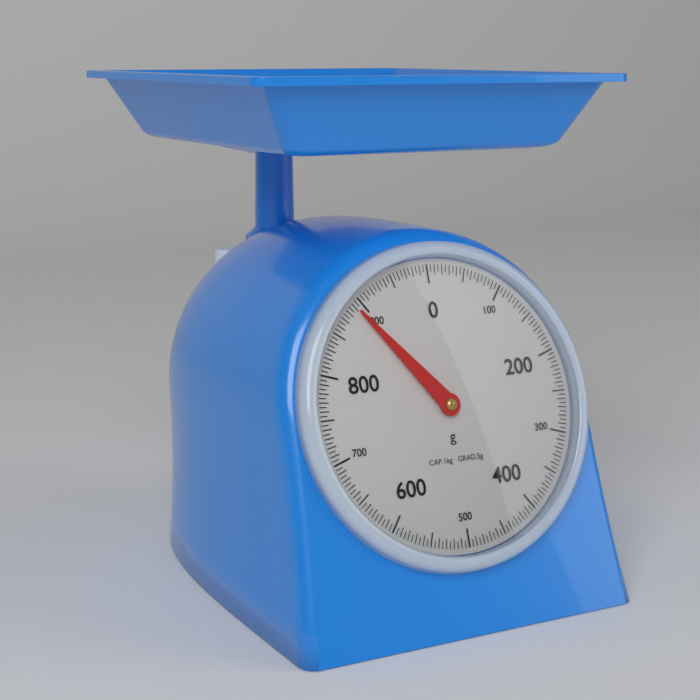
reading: 890 g
